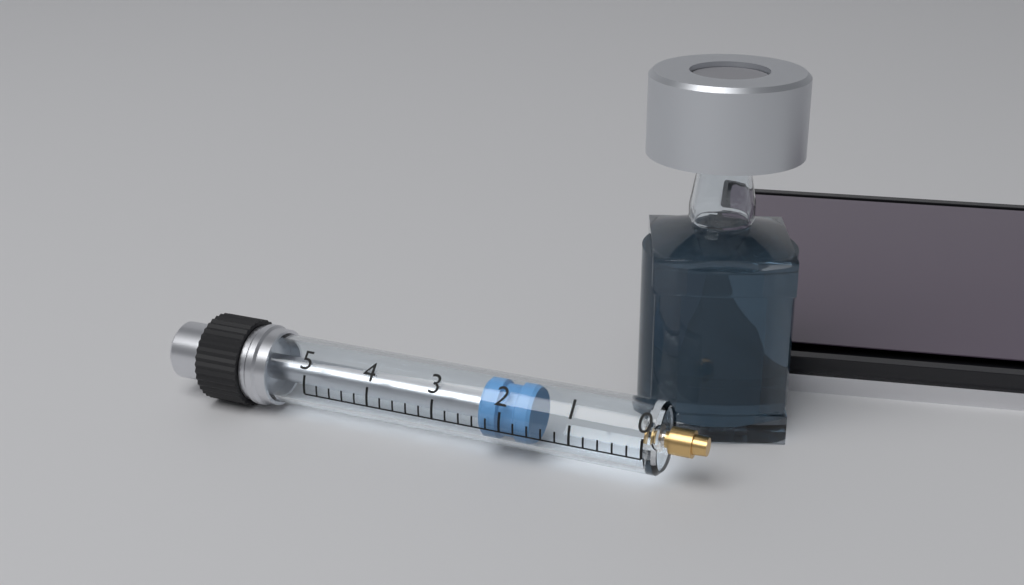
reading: 1.6 (no unit)
